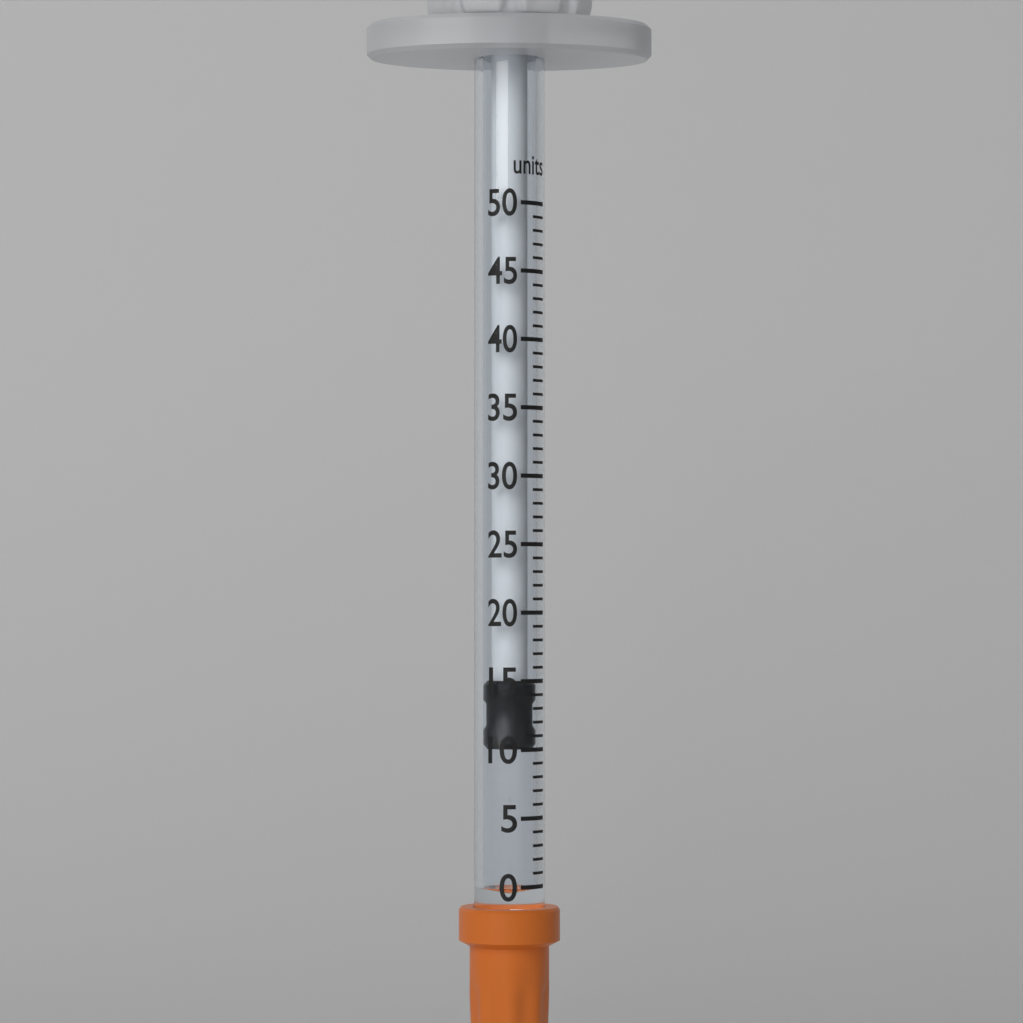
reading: 10 units
